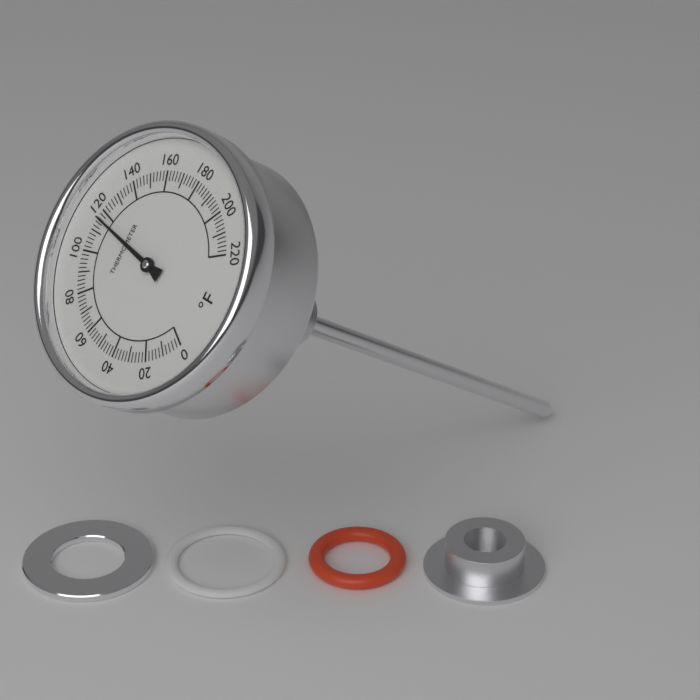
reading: 116 °F
